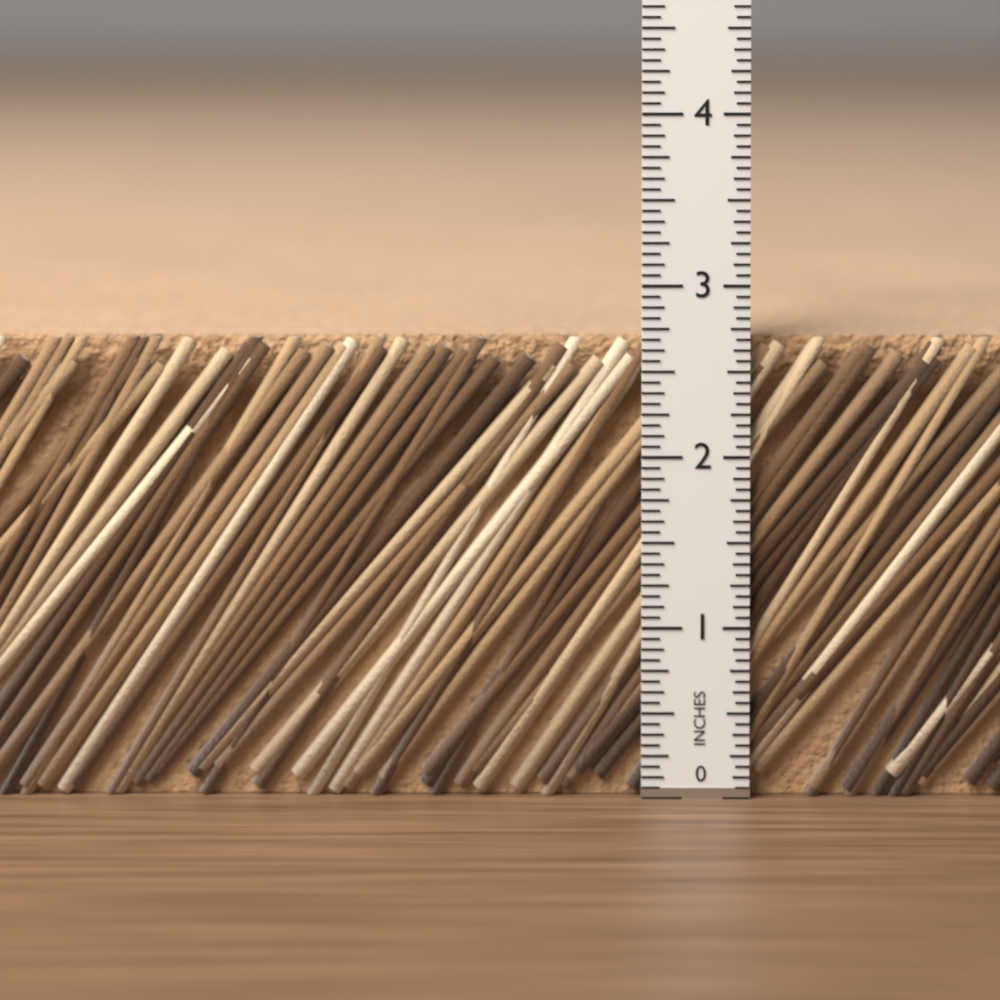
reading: 2.6875 in
